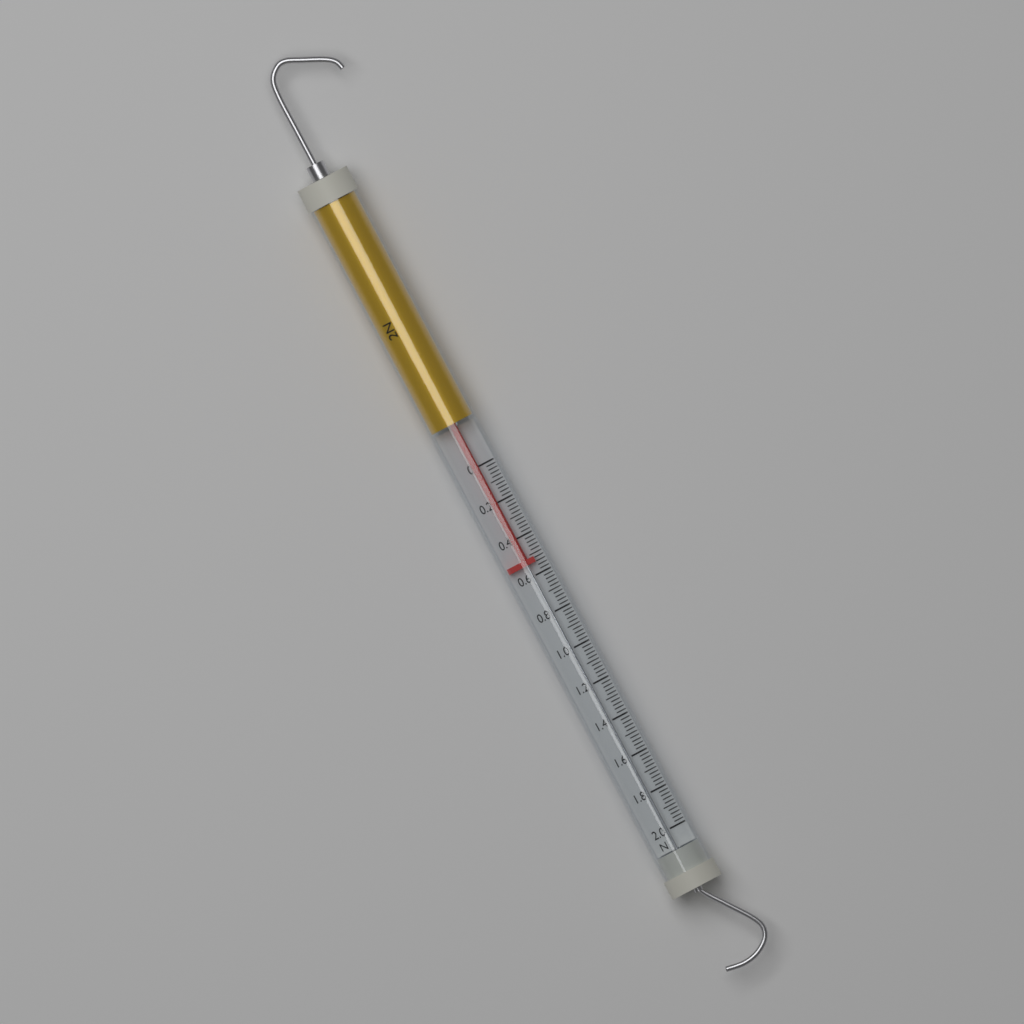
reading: 0.54 N
